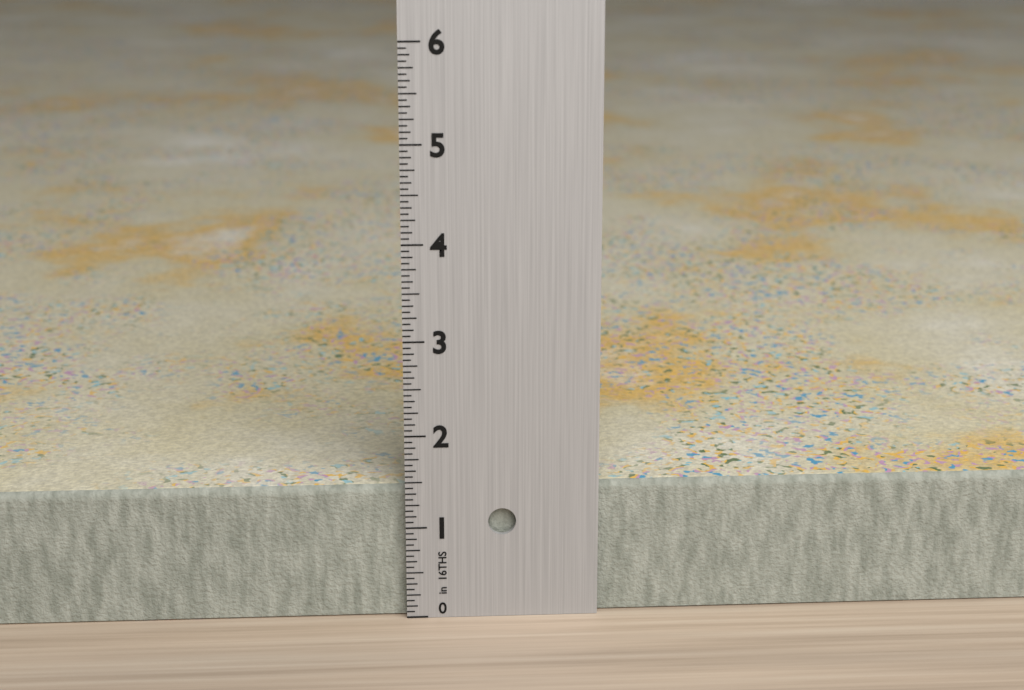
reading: 1.4375 in
